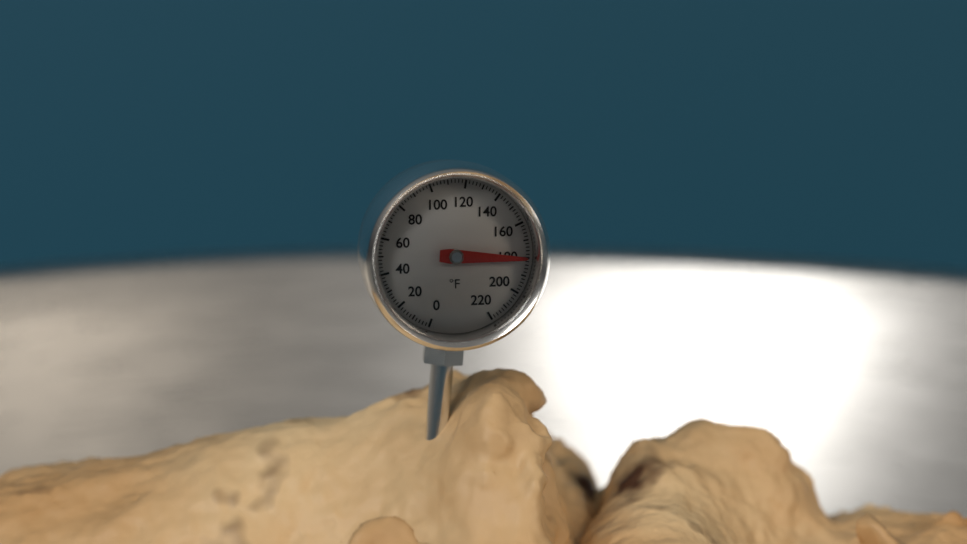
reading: 180 °F
